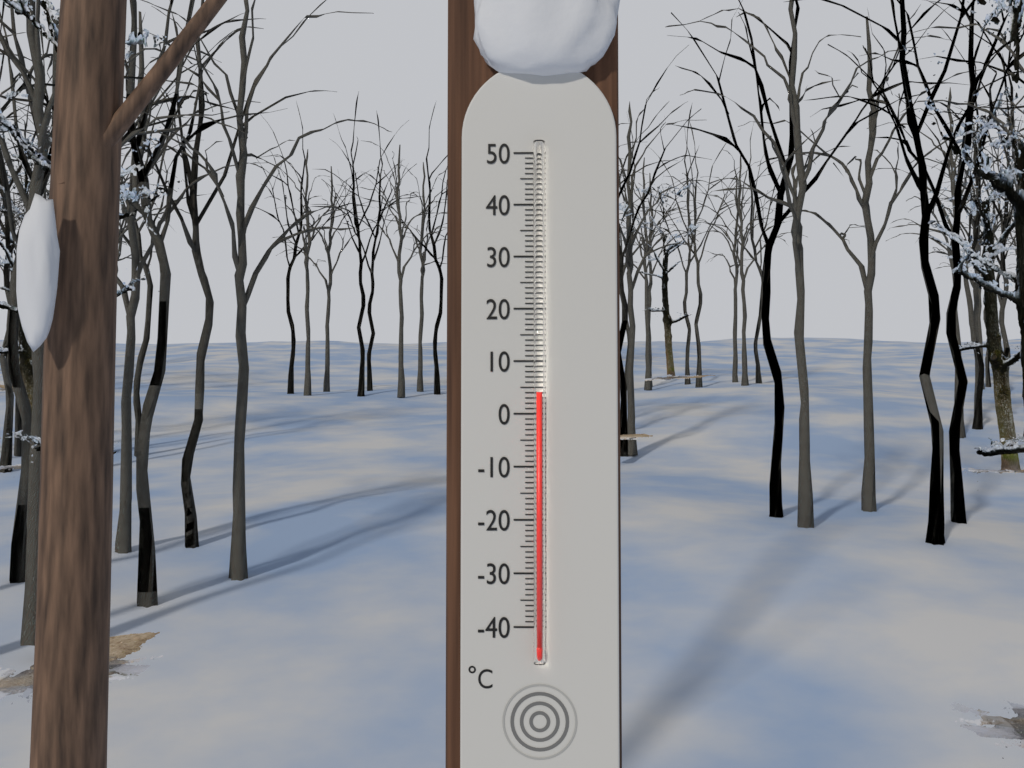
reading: 4 °C
